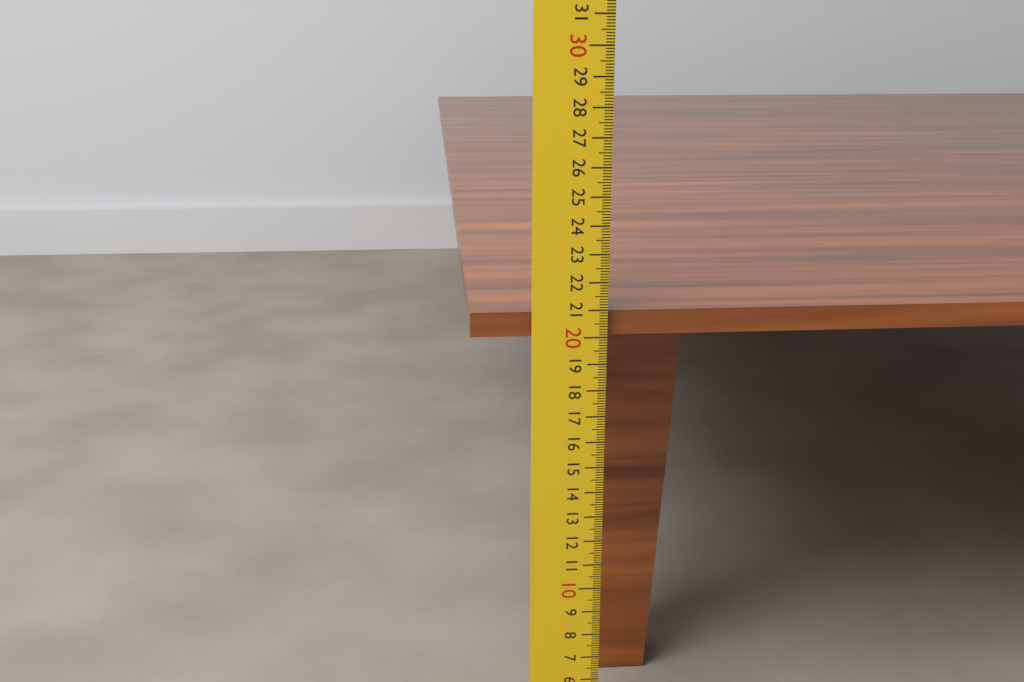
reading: 20.9 cm
